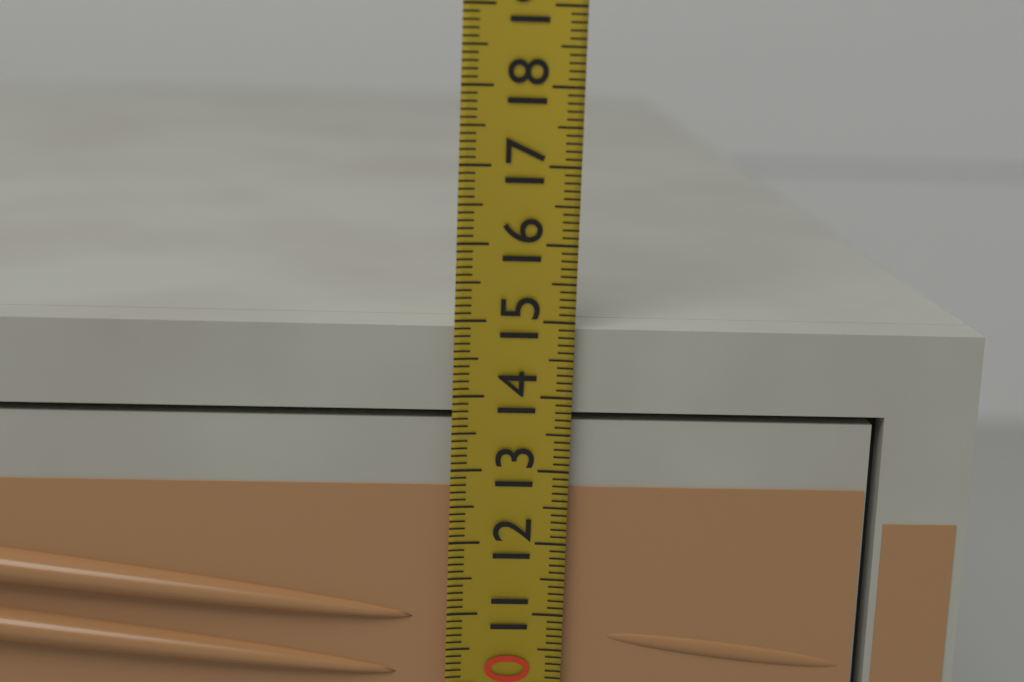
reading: 14.9 (no unit)
